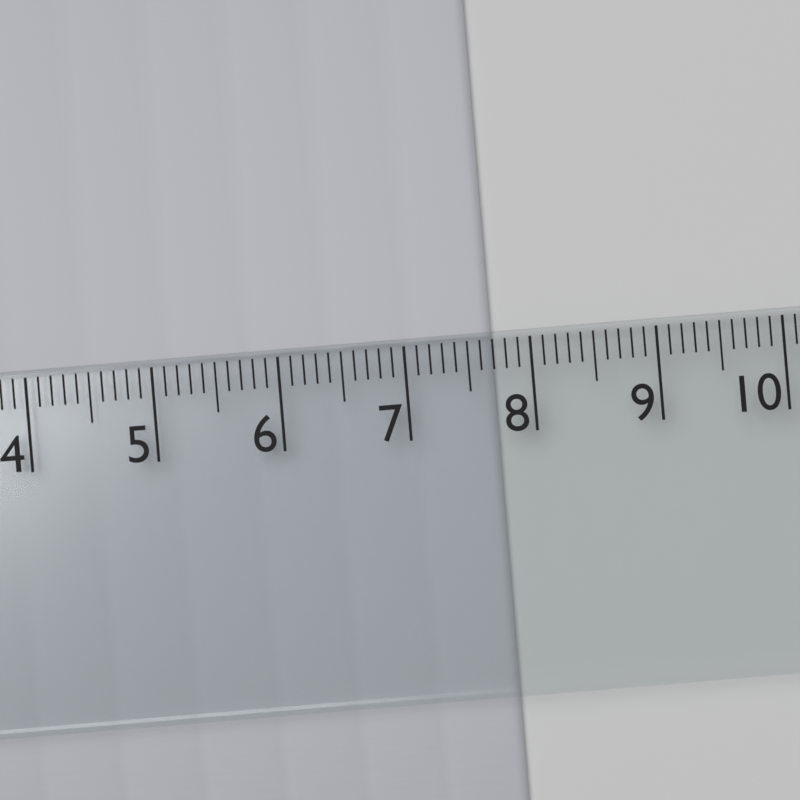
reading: 7.7 cm
